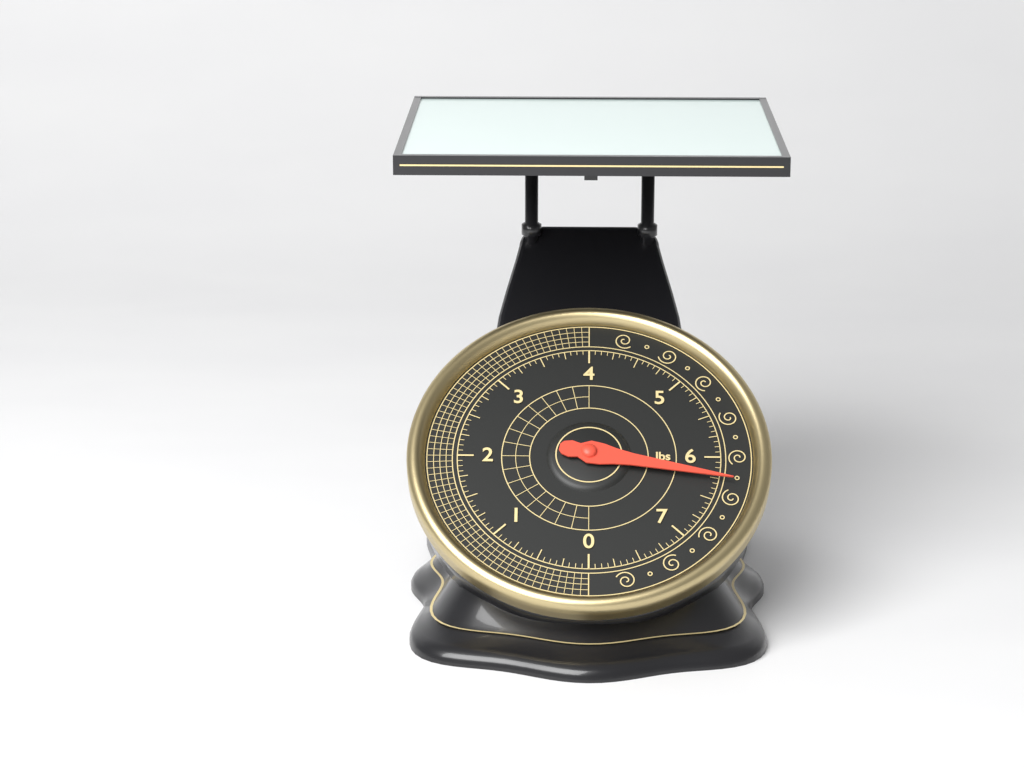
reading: 6.2500 lbs
